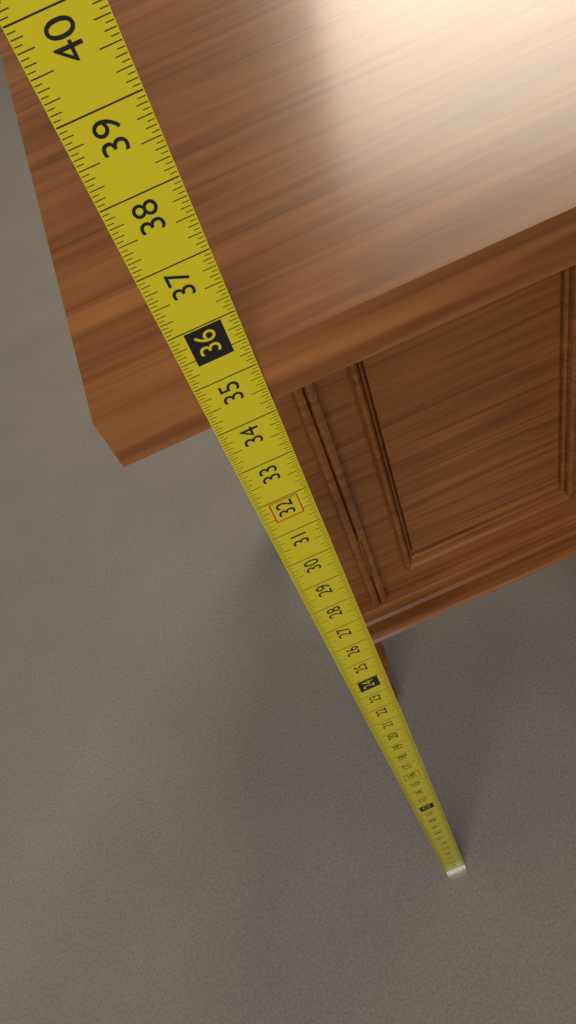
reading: 35.1875 in
